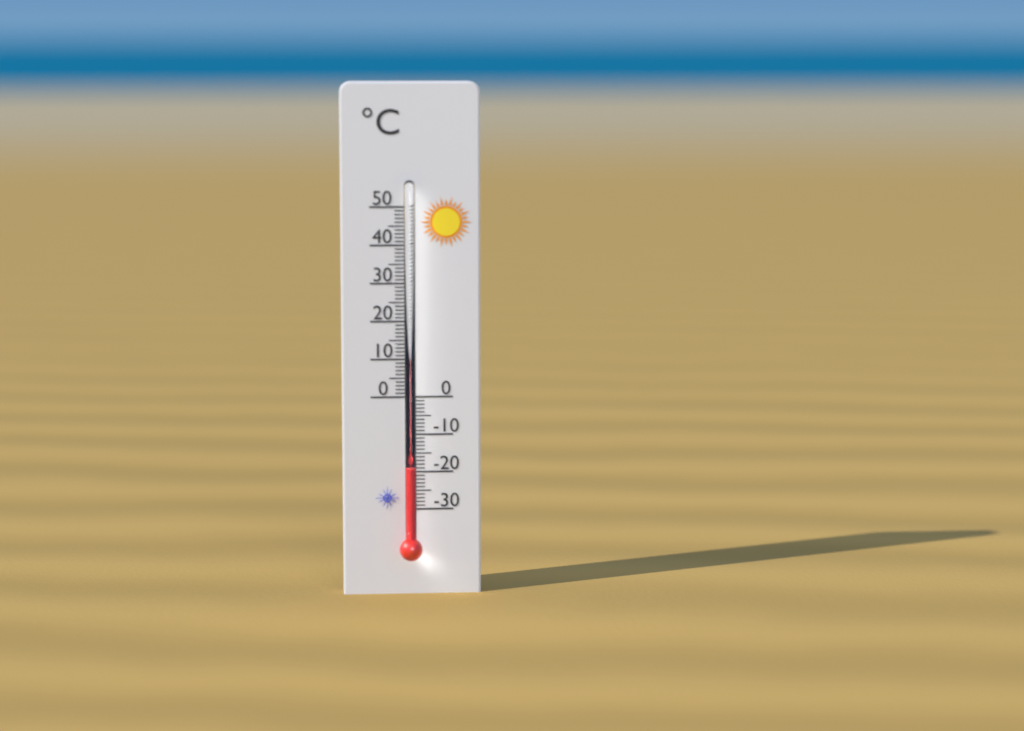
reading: -19 °C
